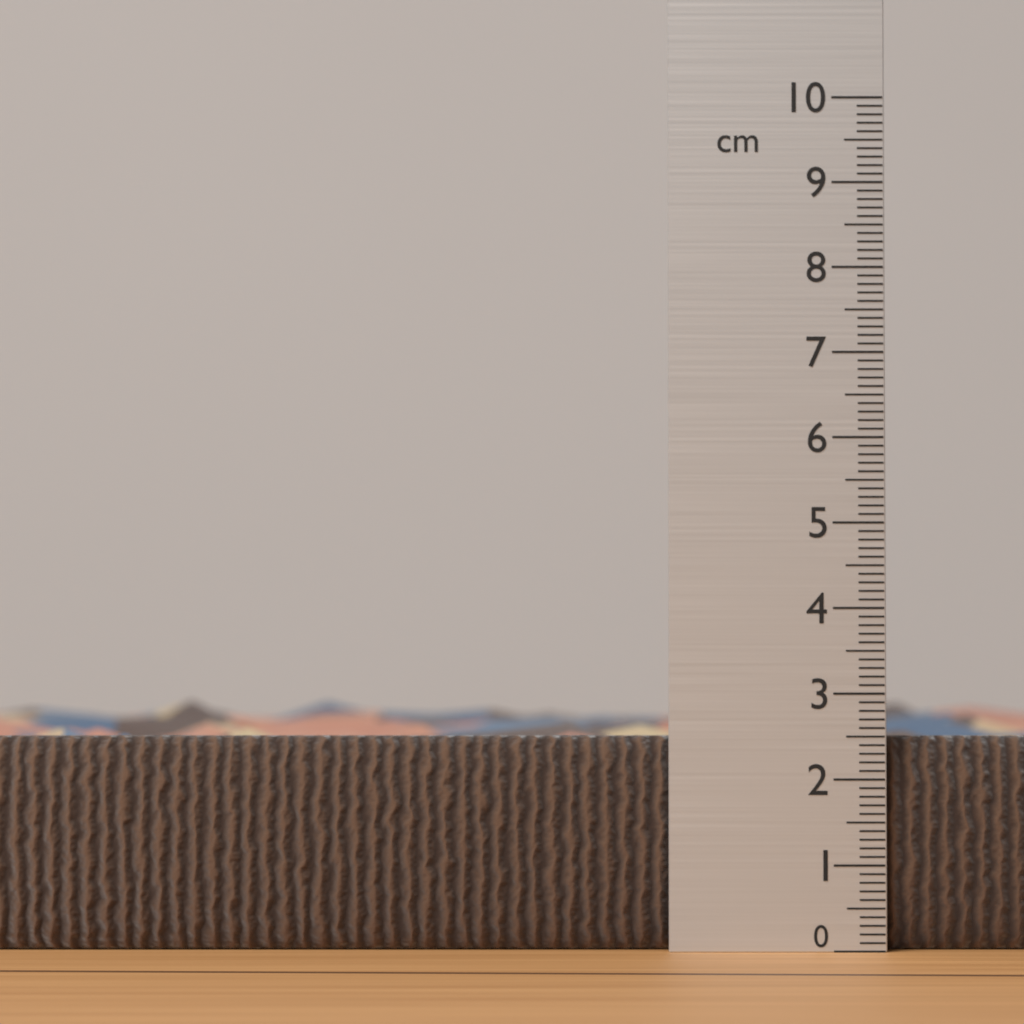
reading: 2.5 cm
